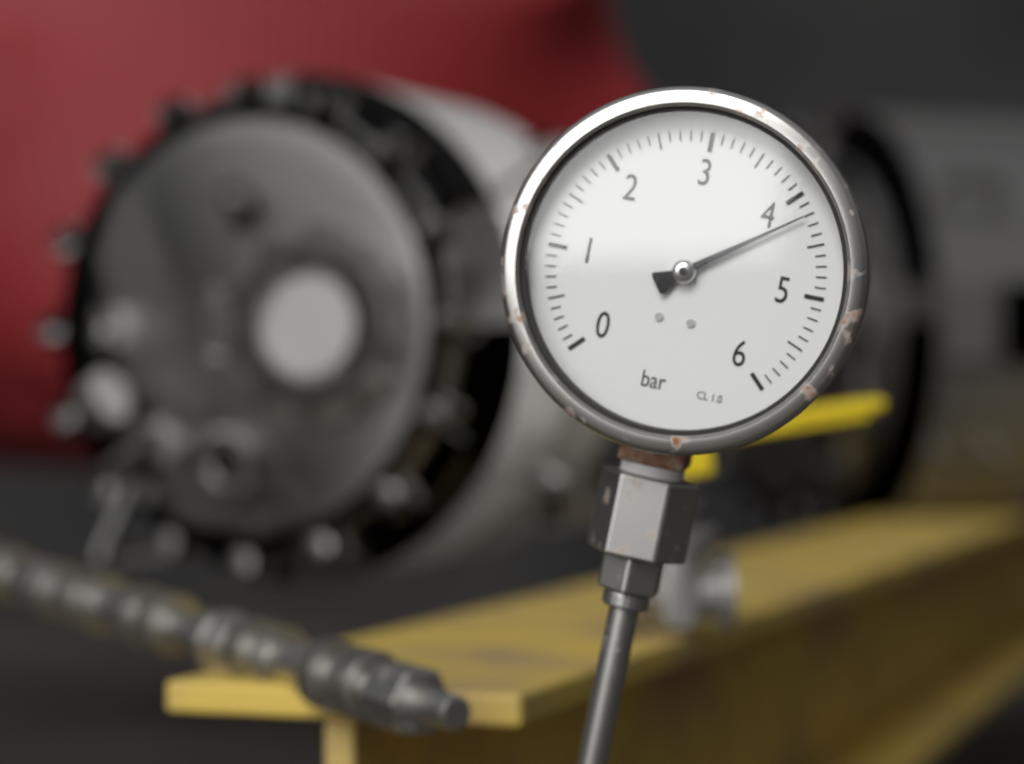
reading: 4.2 bar
